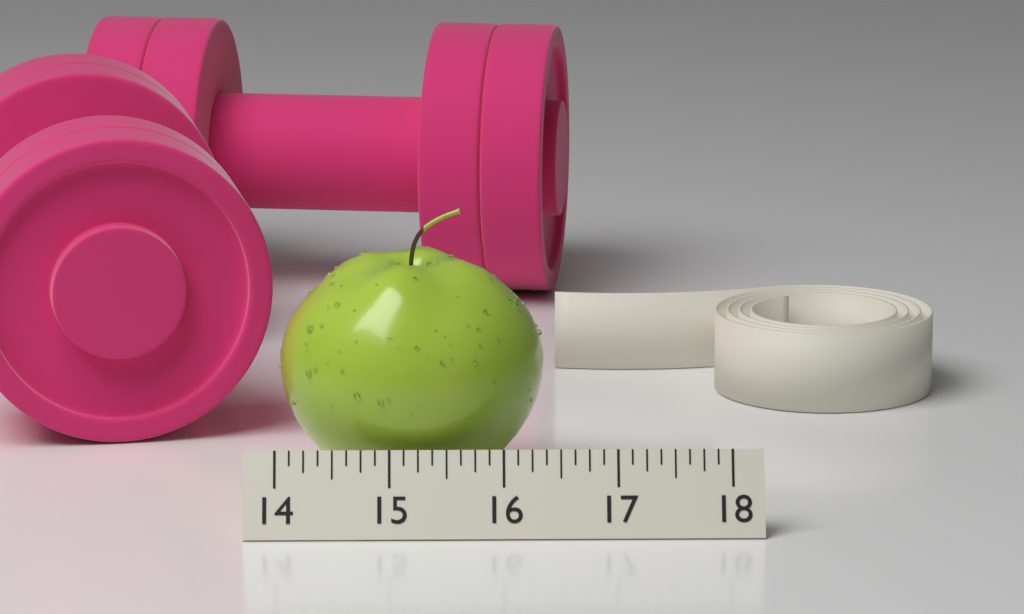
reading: 16.375 (no unit)
